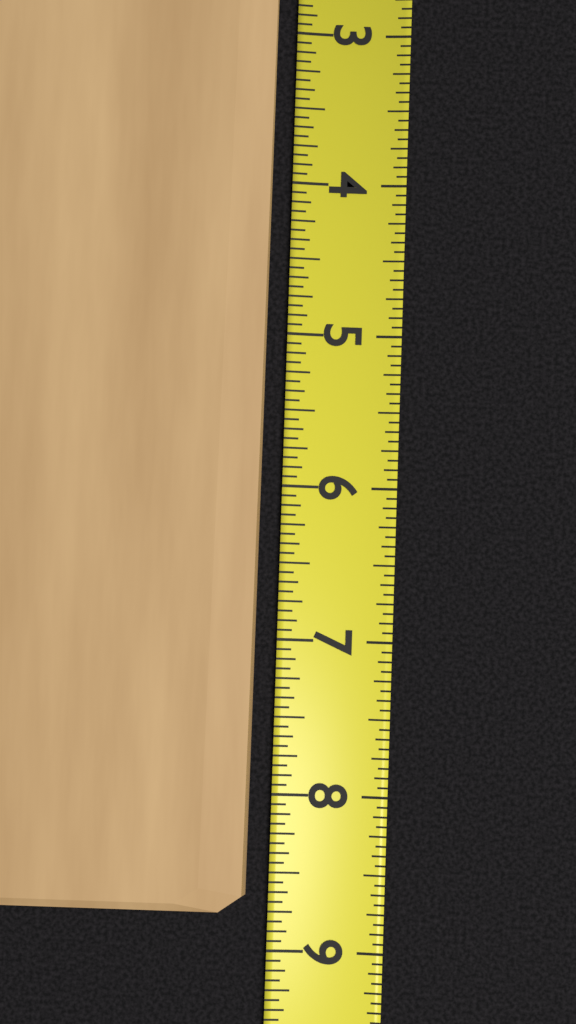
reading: 8.7500 (no unit)
